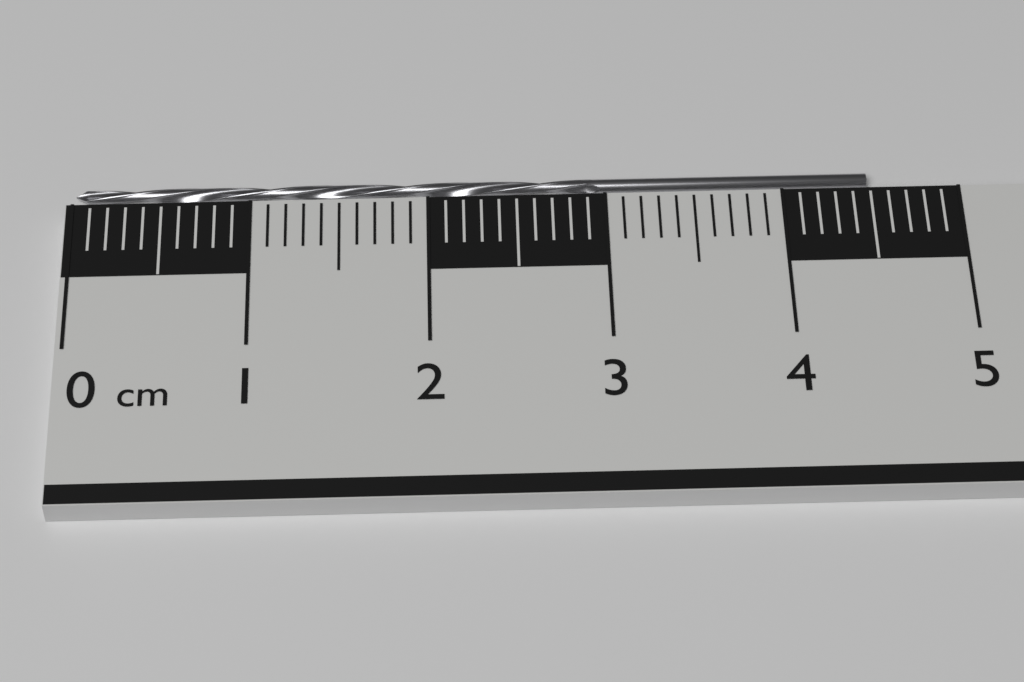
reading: 4.5 cm
